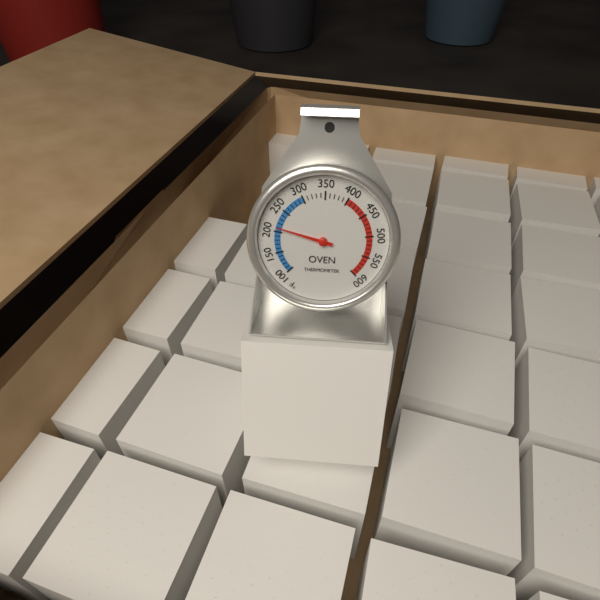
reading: 210 °F
